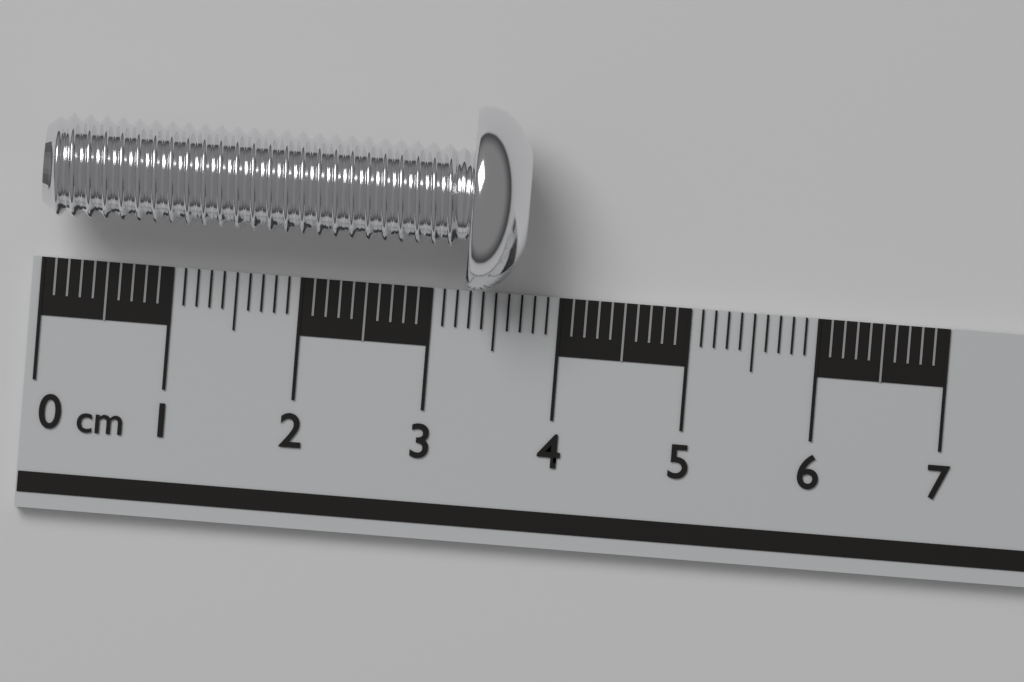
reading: 3.7 cm
